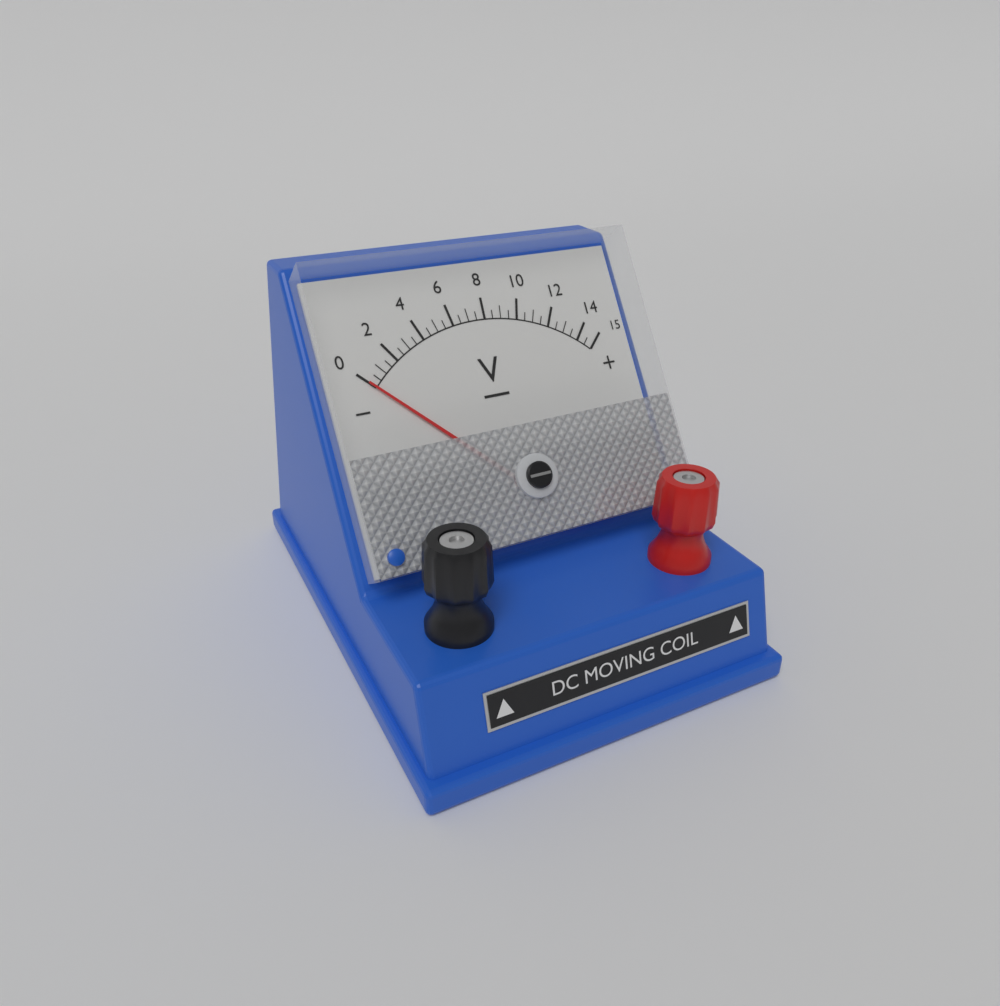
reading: 0.0 V
